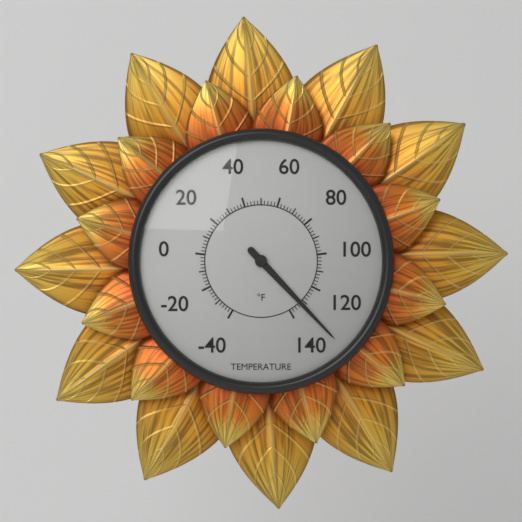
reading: 132 °F
